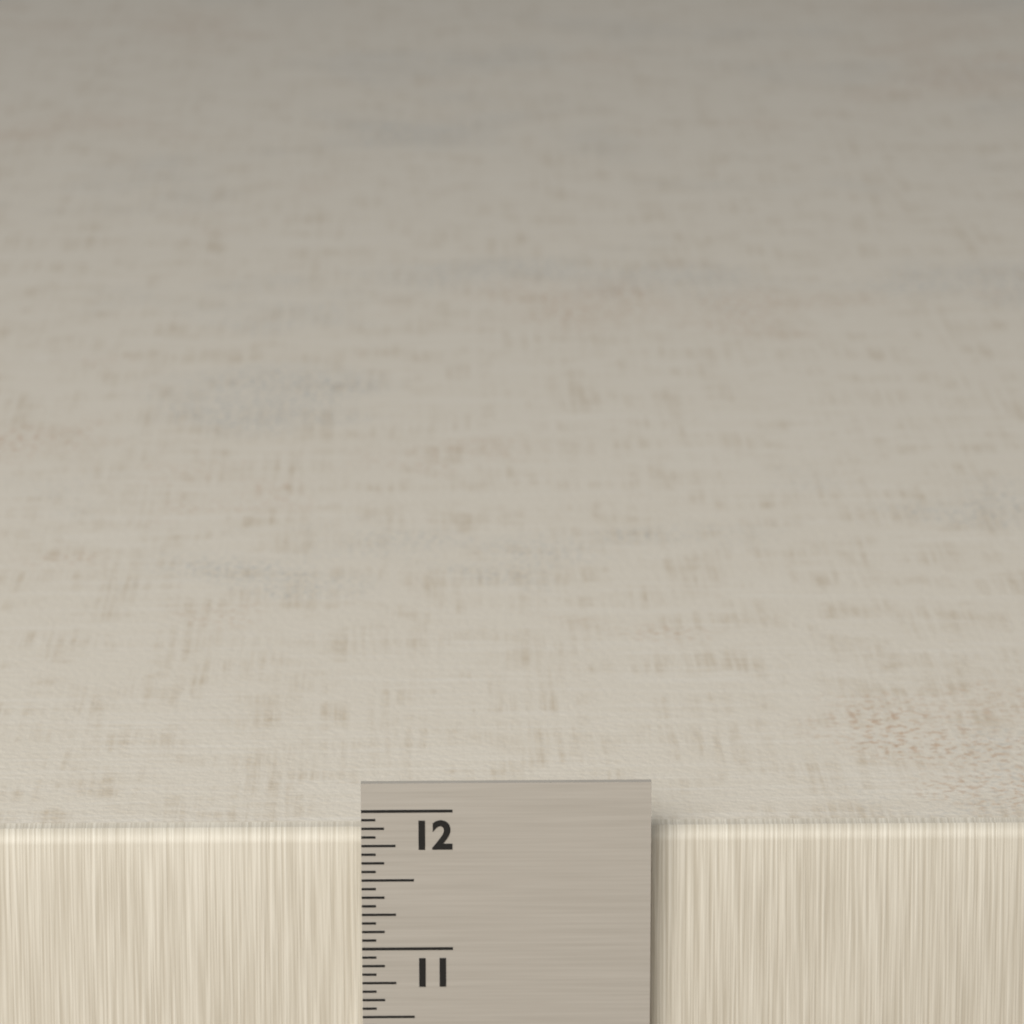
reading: 11.8125 in
